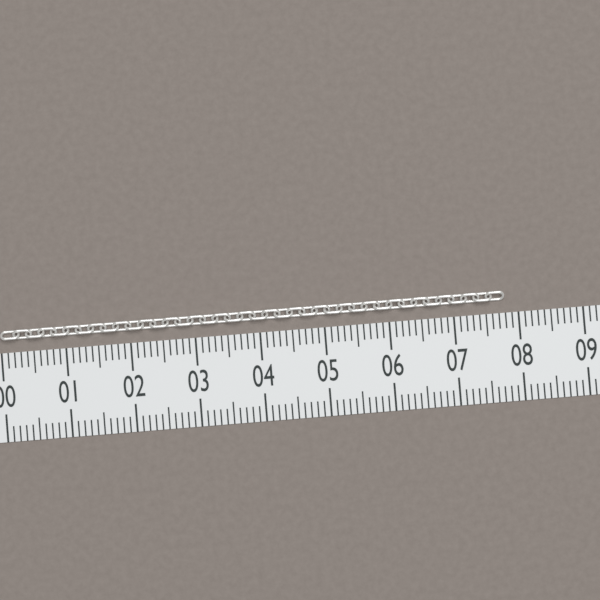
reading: 7.8 (no unit)
